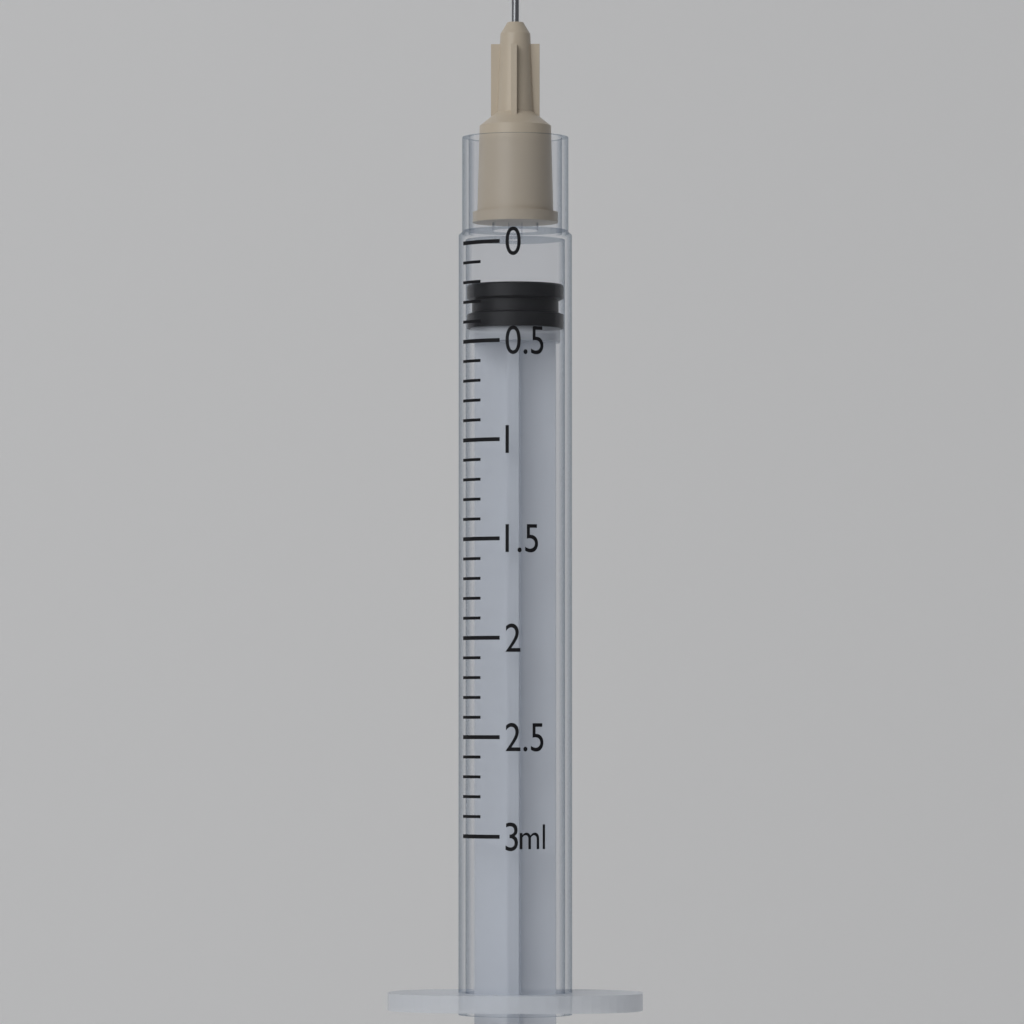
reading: 0.2 ml
